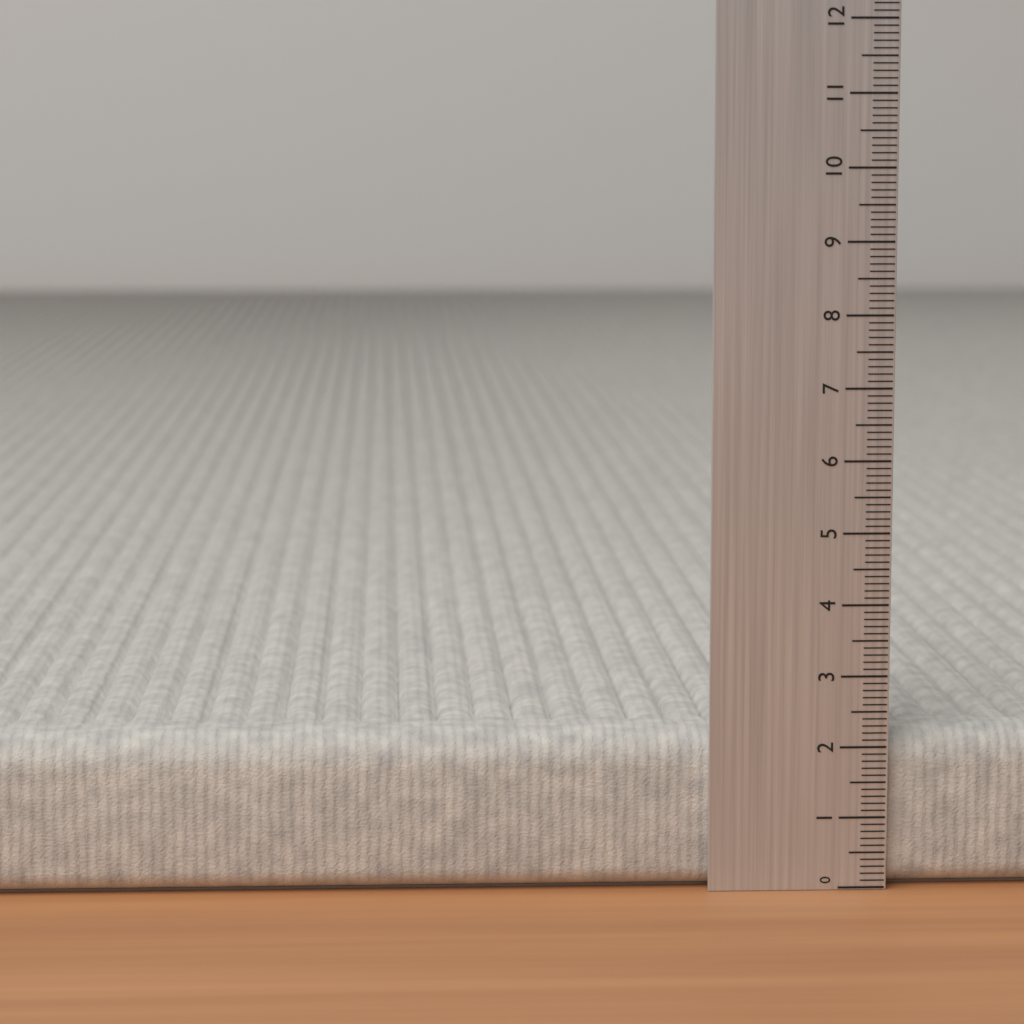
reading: 2.2 (no unit)
